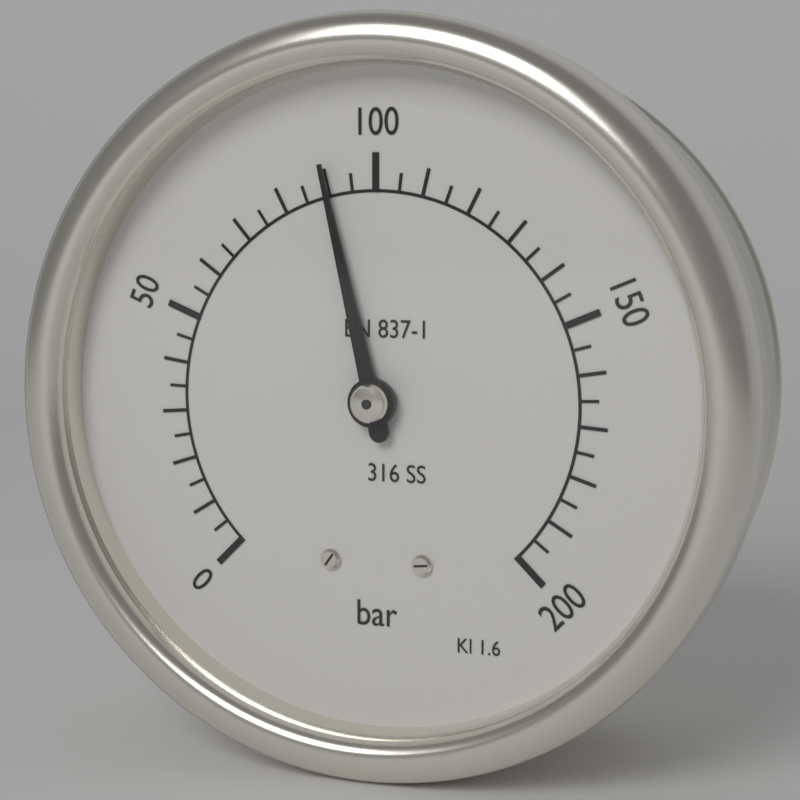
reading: 90 bar
